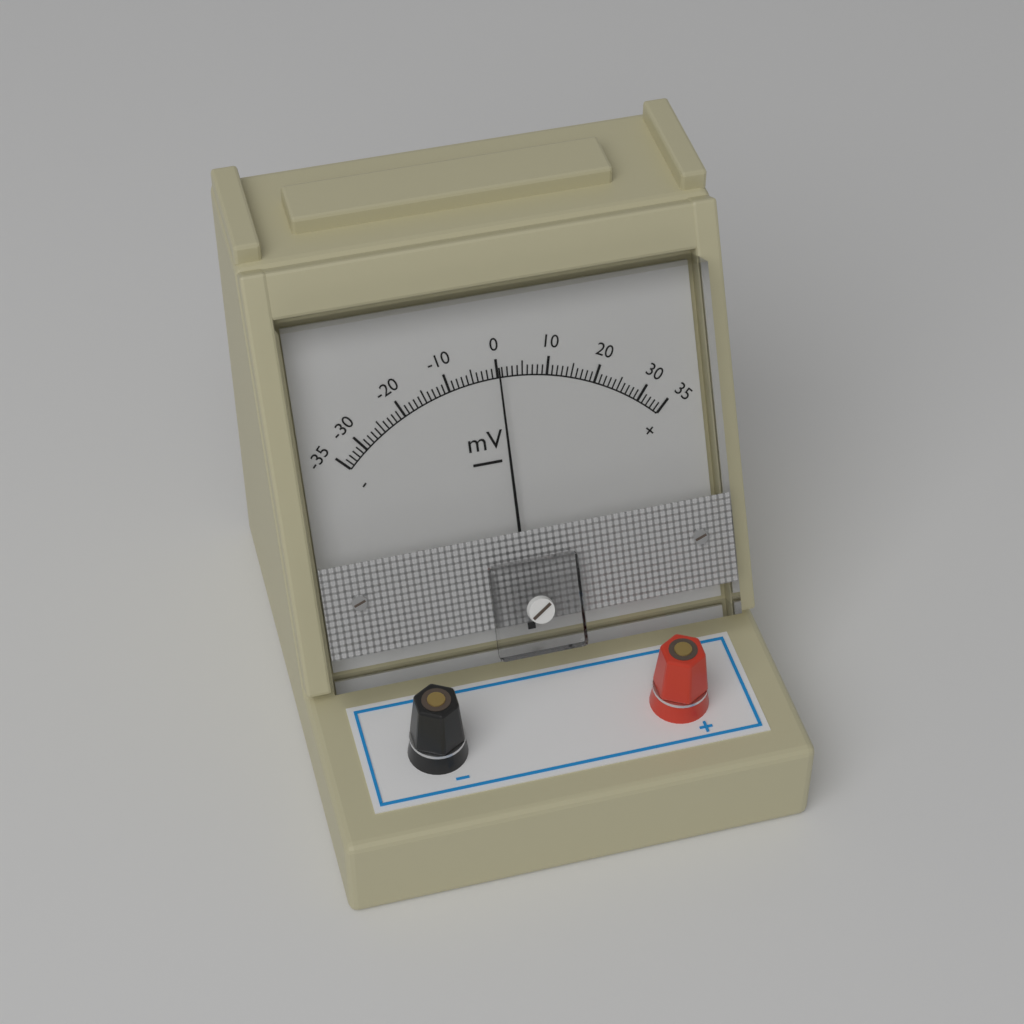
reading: 0 mV
